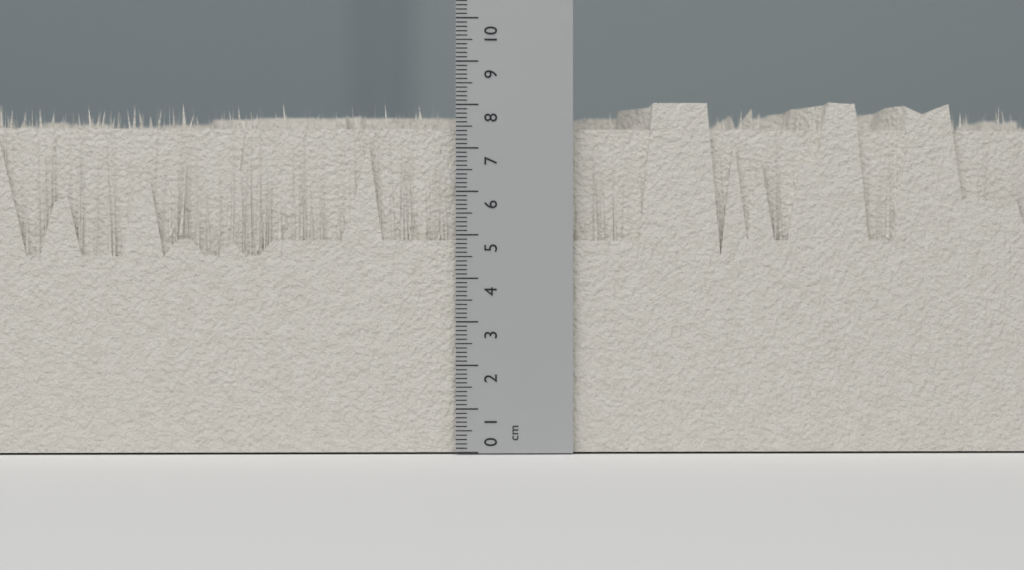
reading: 8.1 cm
